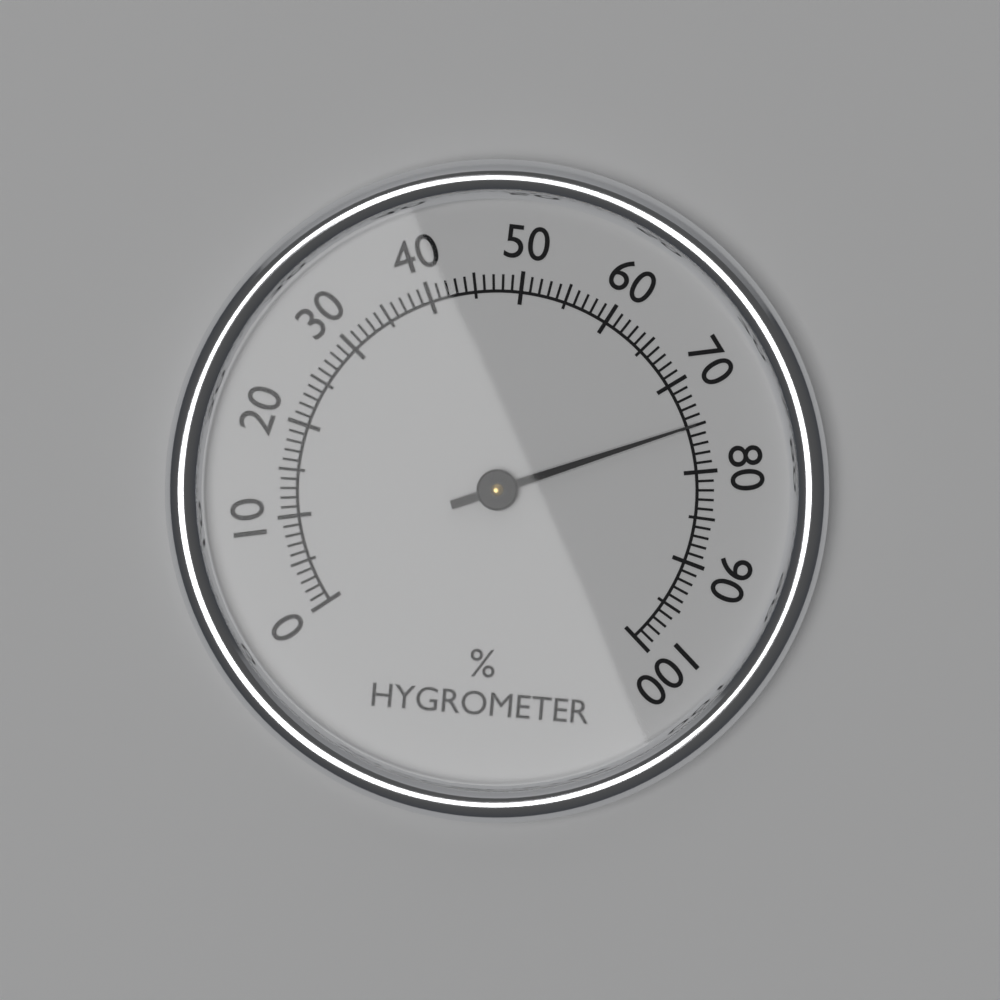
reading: 75 %
